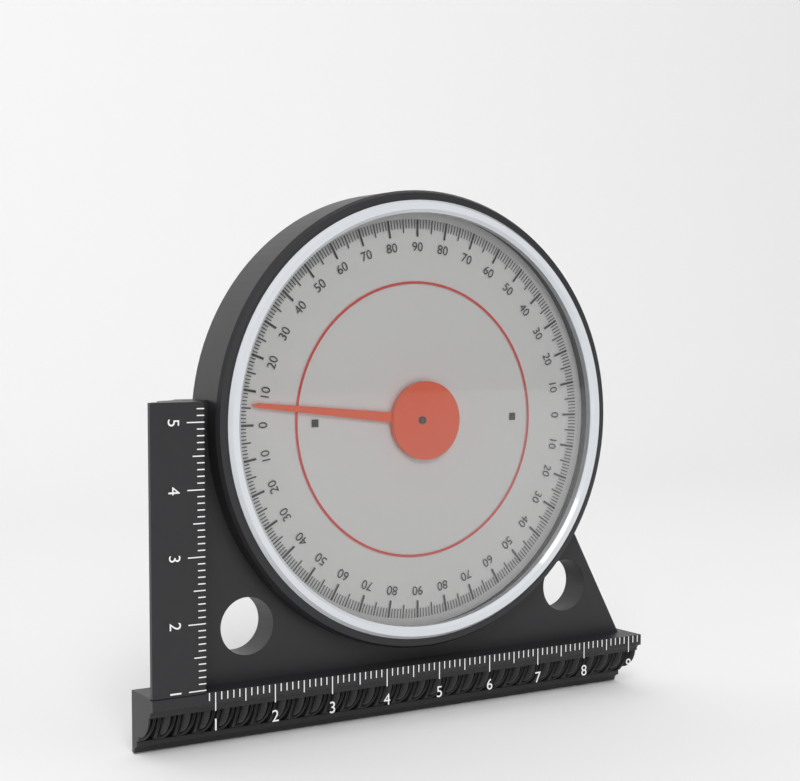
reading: 6 (no unit)
